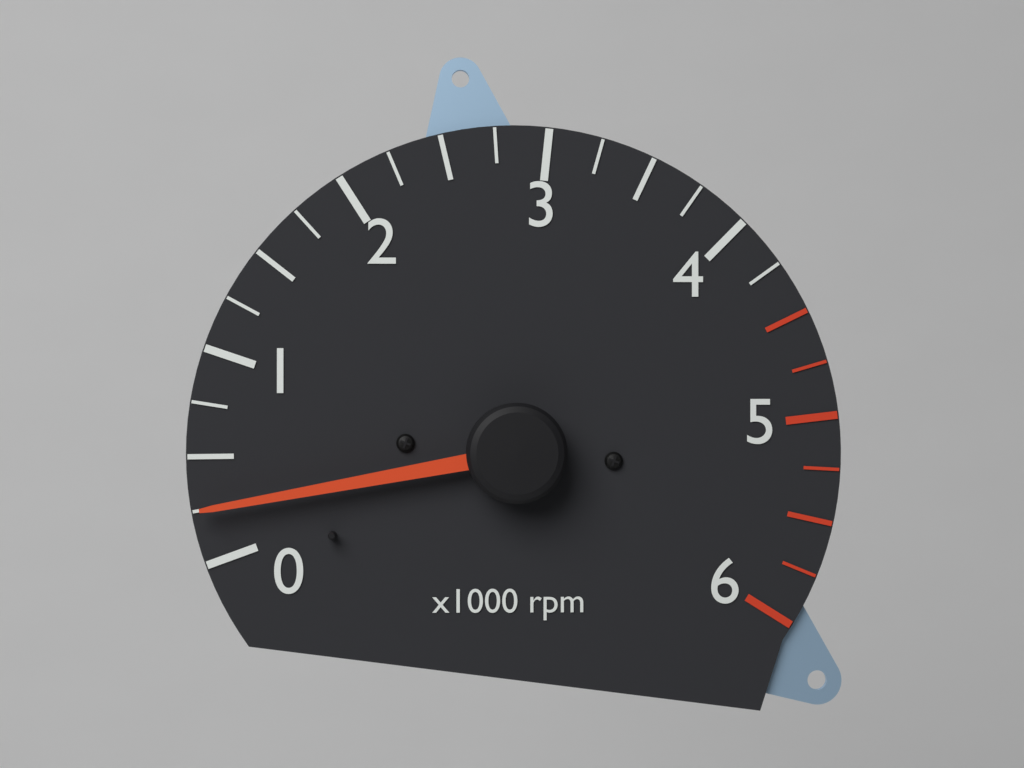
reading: 250 rpm
